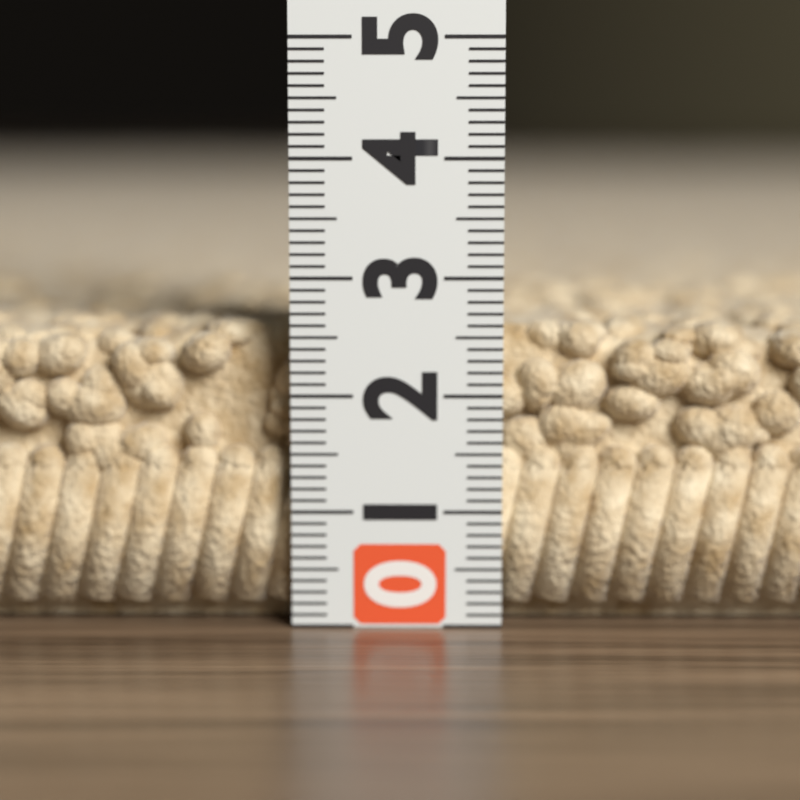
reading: 2.6 (no unit)
